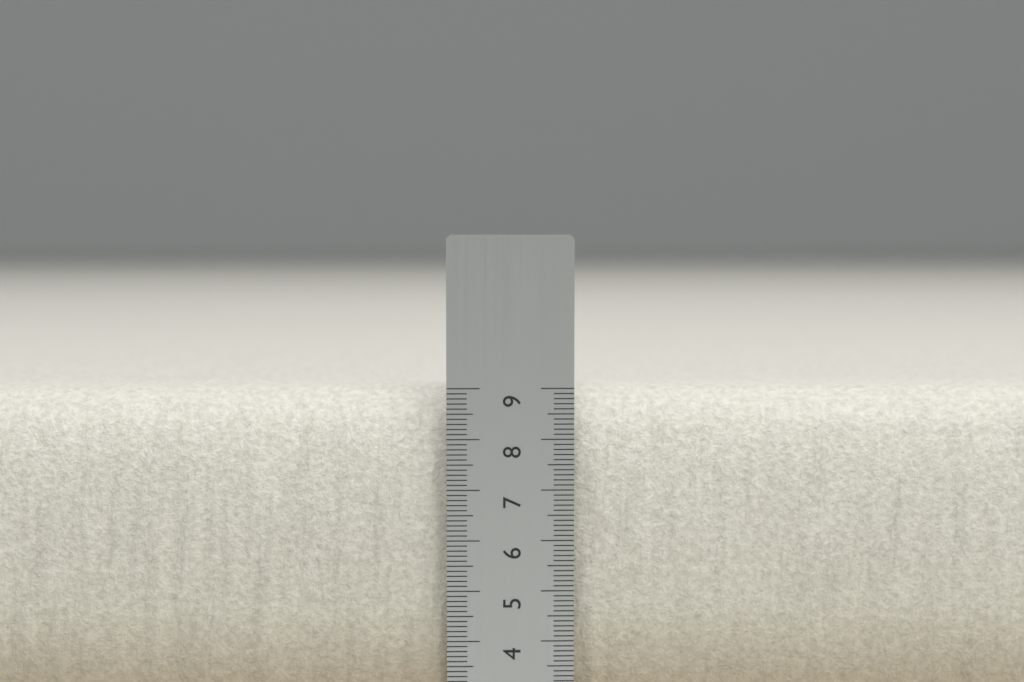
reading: 8.9 cm
